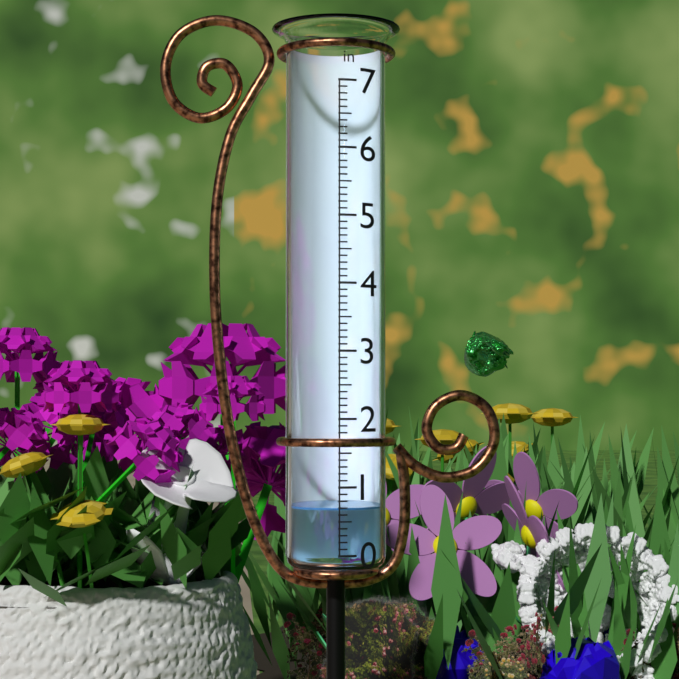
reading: 0.7 in
